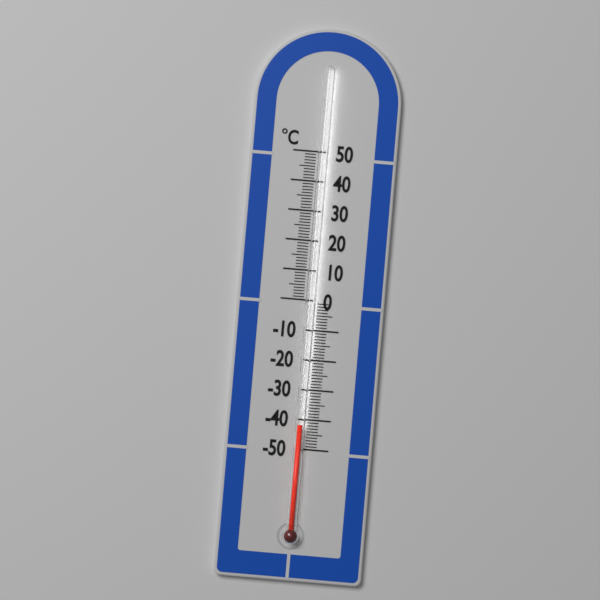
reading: -42 °C
